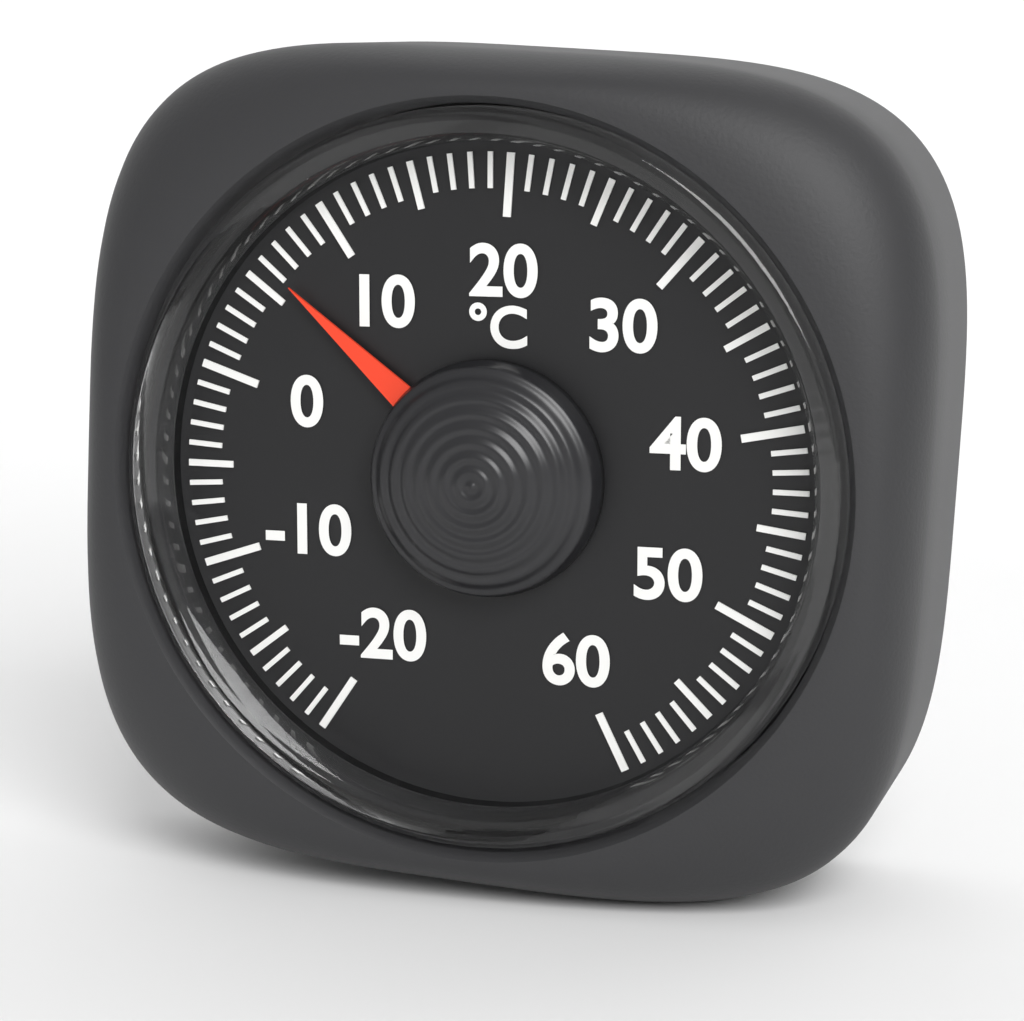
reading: 6 °C
